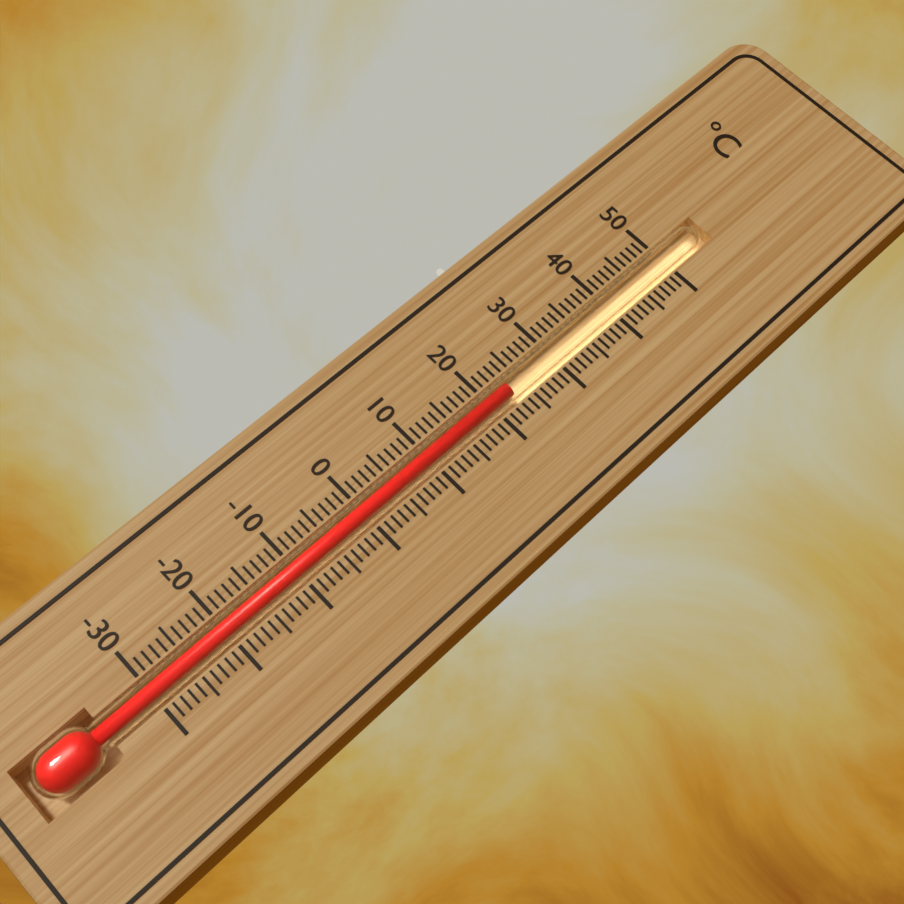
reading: 23 °C
